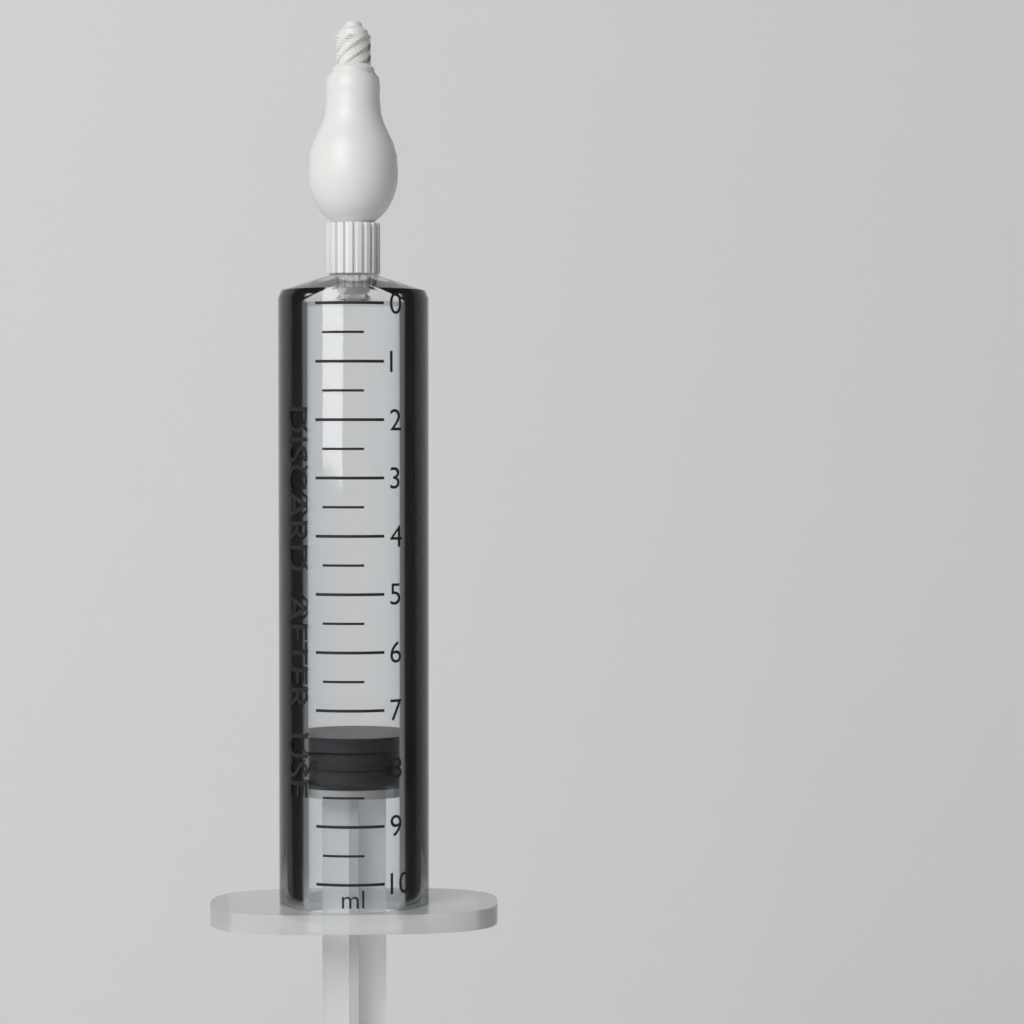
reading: 7.5 ml
